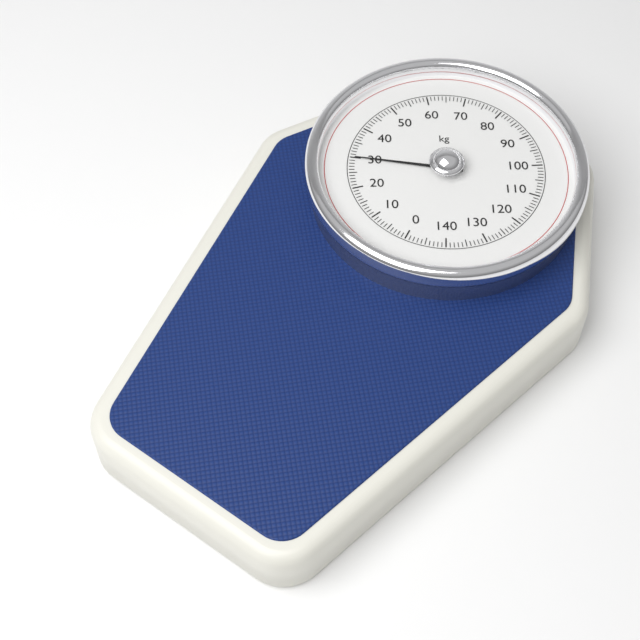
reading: 30 kg
